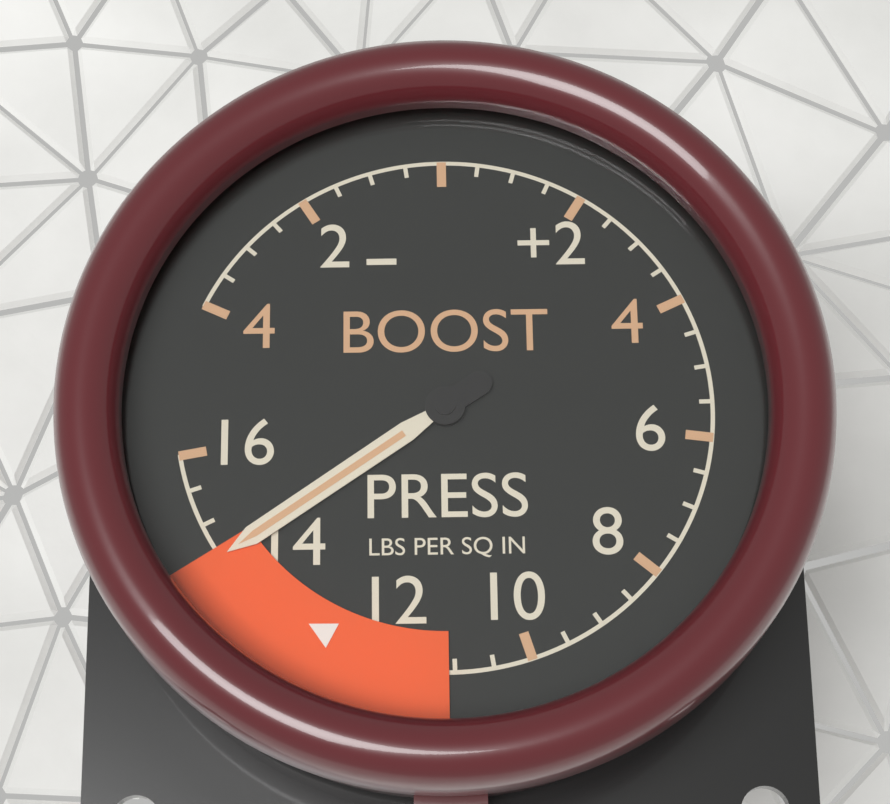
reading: 14.5 psi
